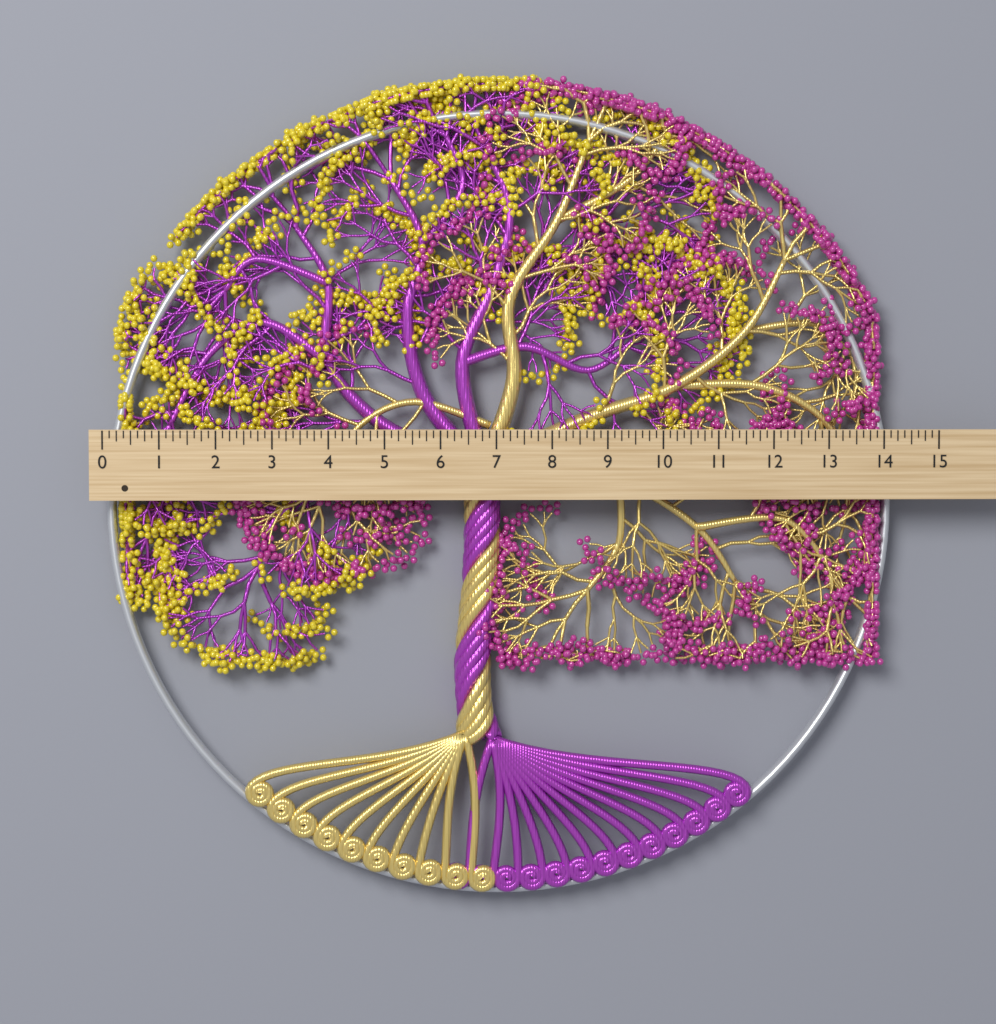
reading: 14.250 (no unit)
